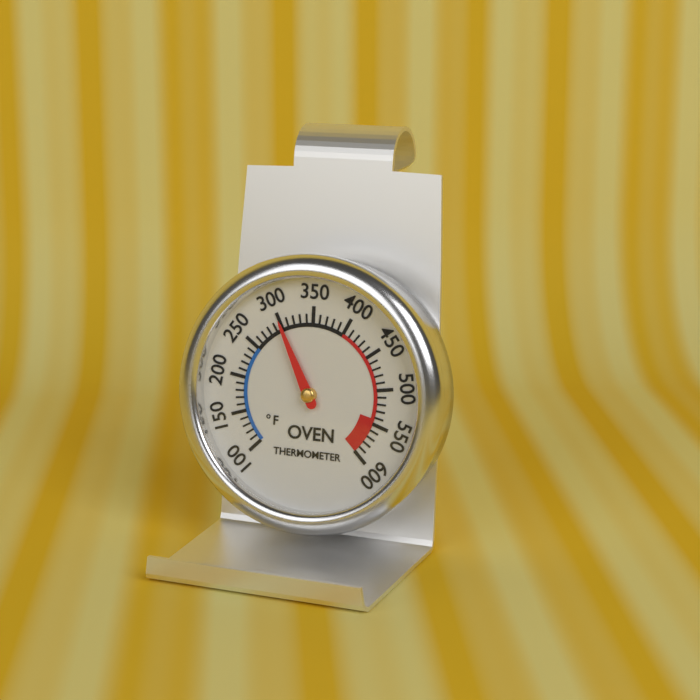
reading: 300 °F
